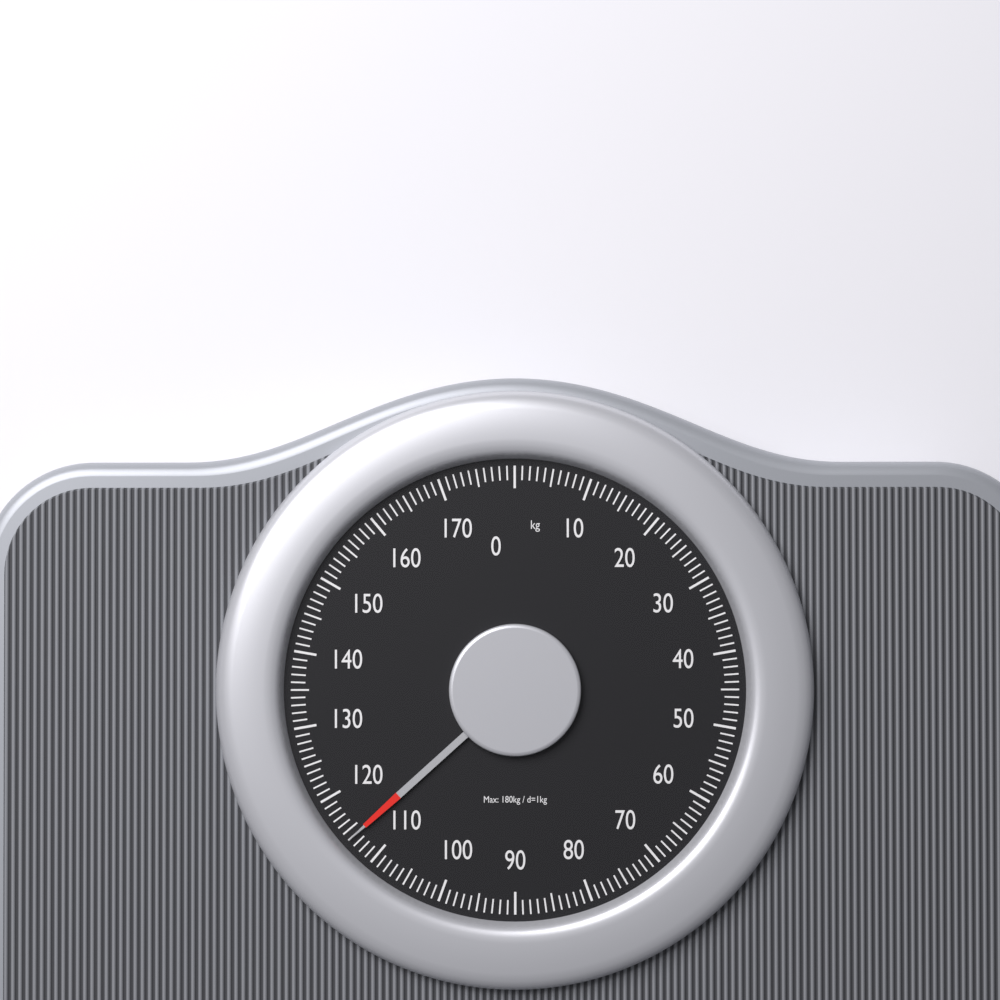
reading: 114 kg
